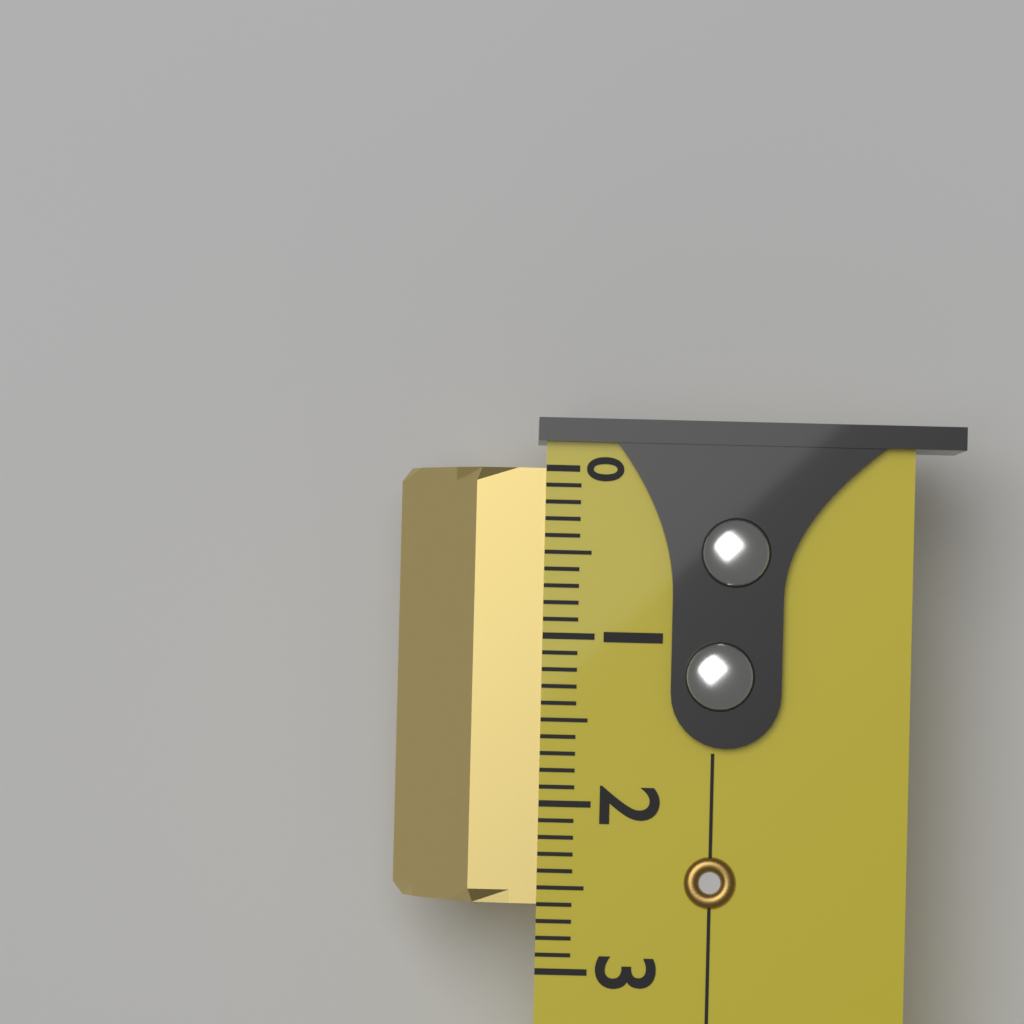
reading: 2.6 (no unit)
